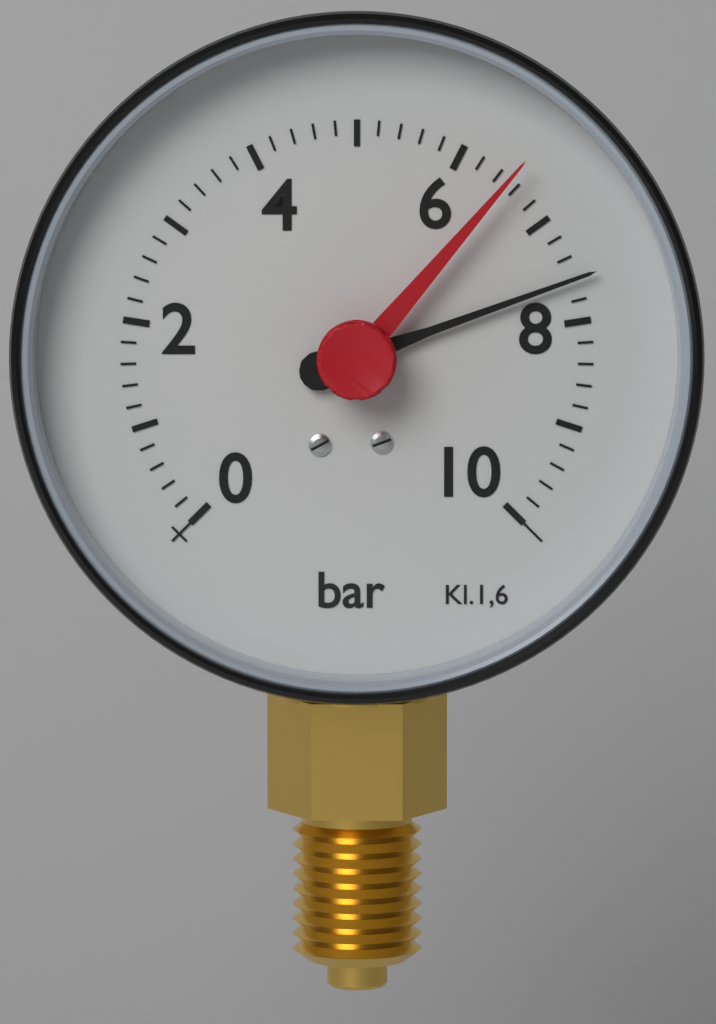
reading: 7.6 bar
